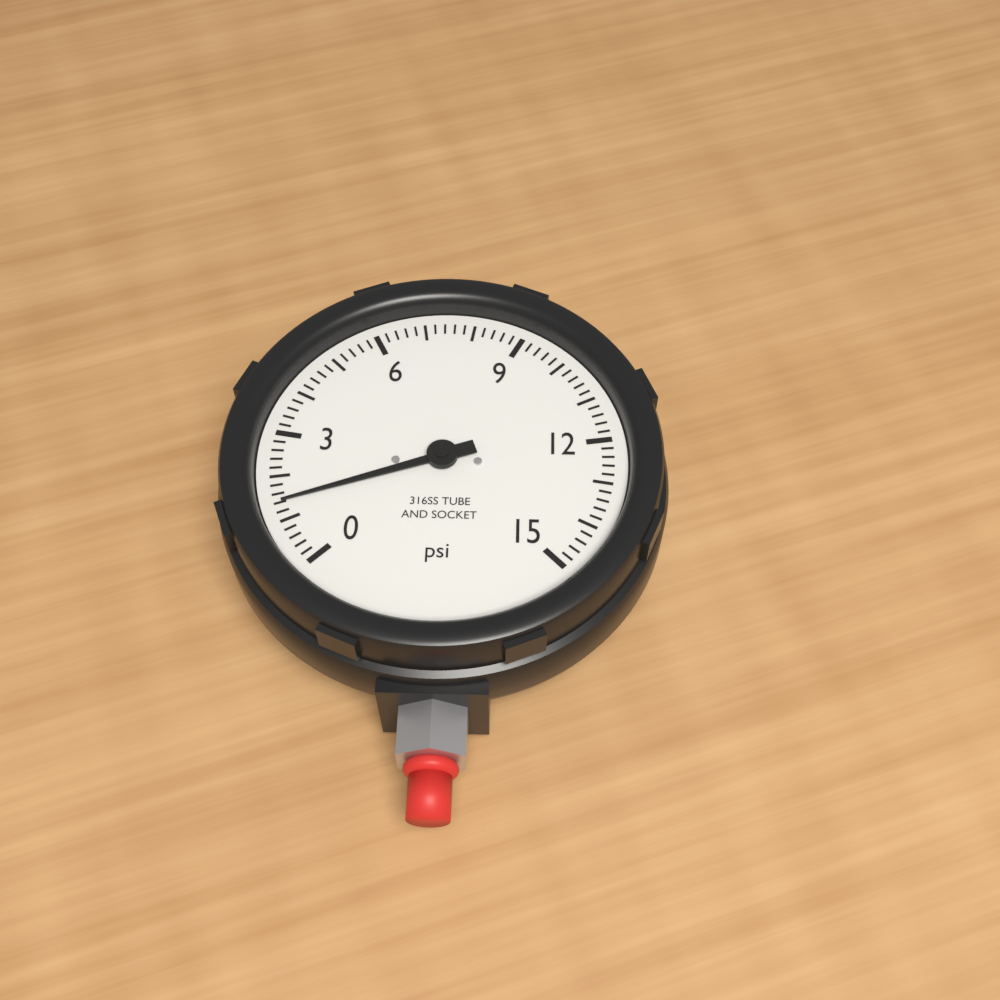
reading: 1.4 psi
